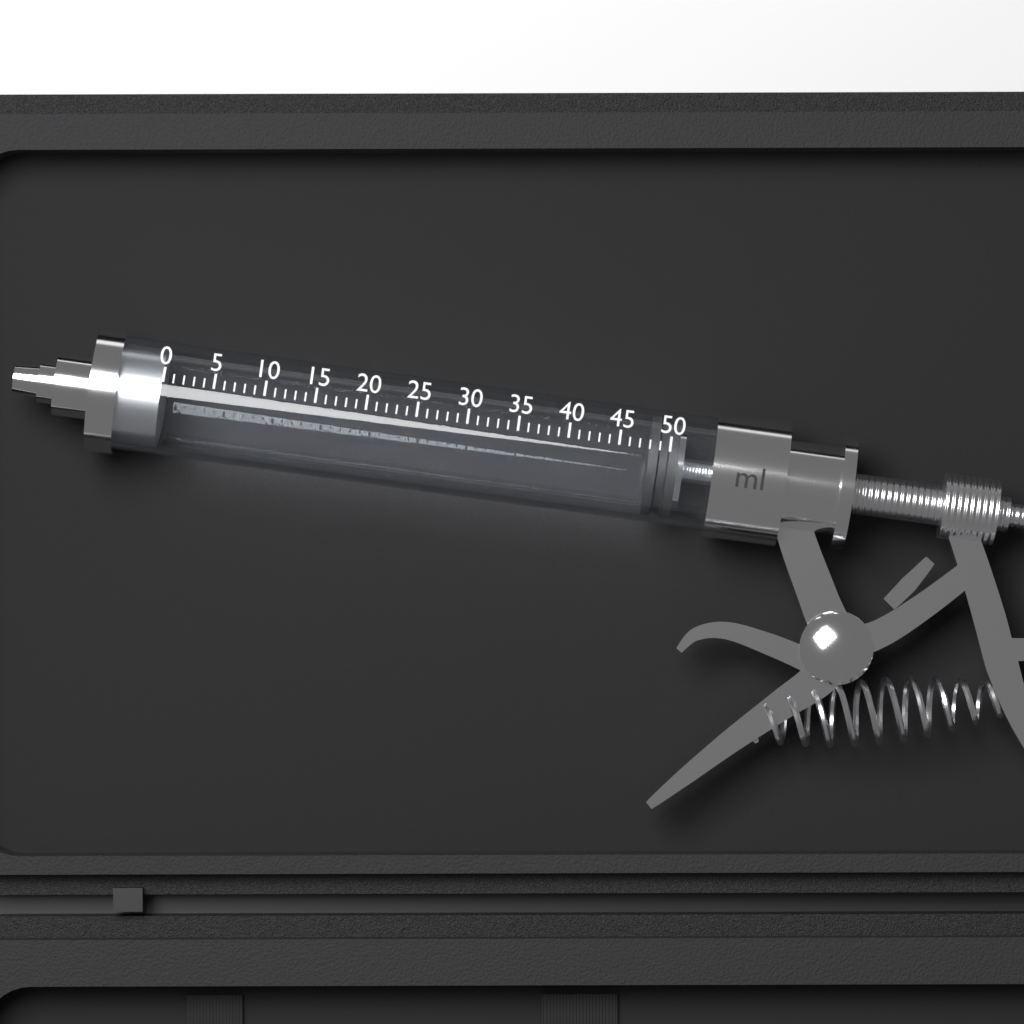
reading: 48 ml
